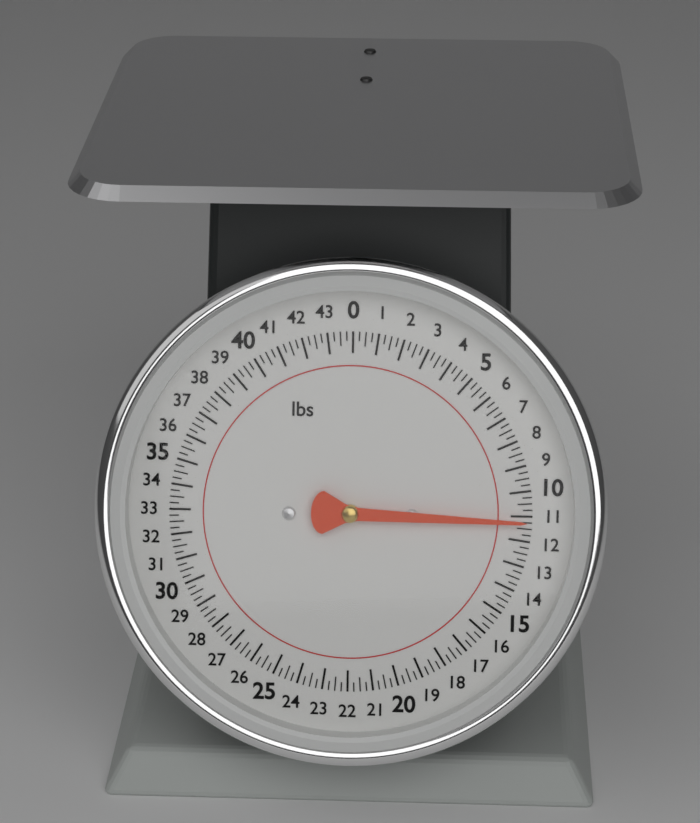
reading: 11.25 lbs
